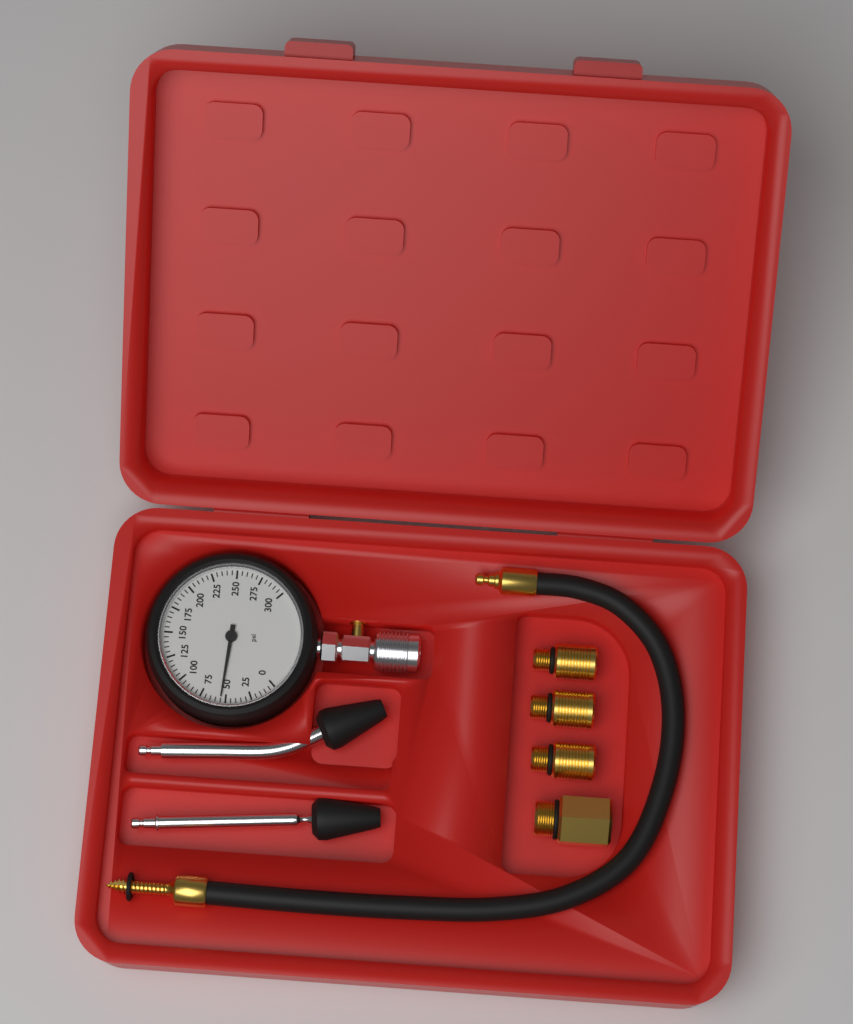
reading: 55 psi
